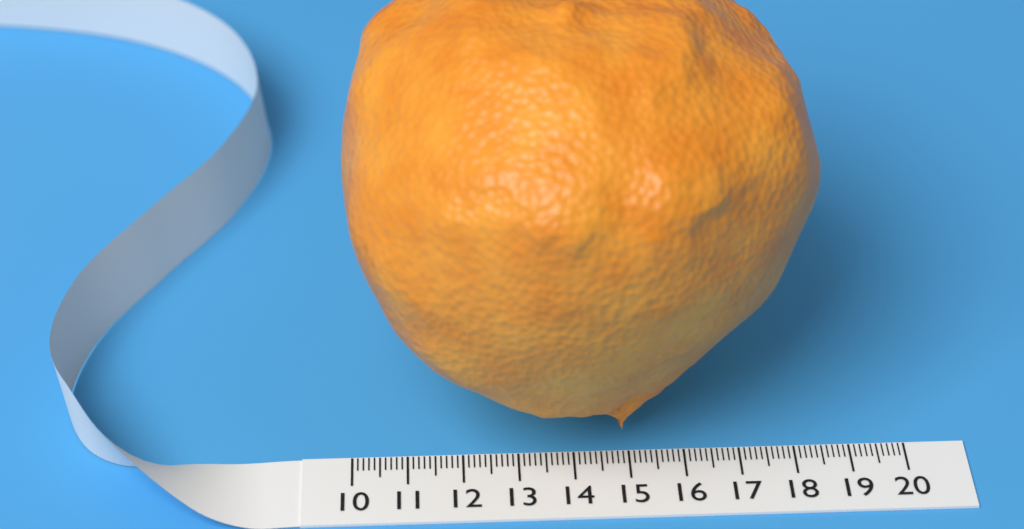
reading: 18.3 (no unit)
